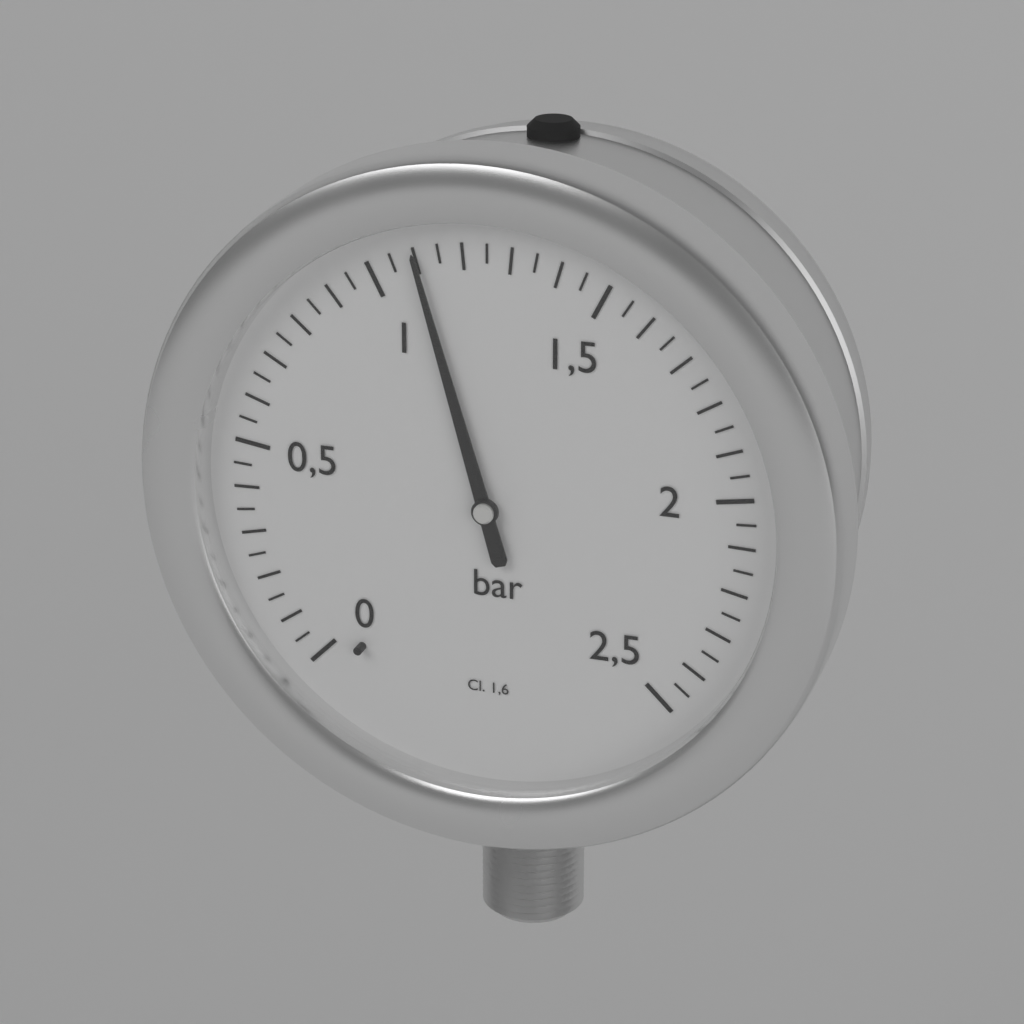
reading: 1.10 bar
